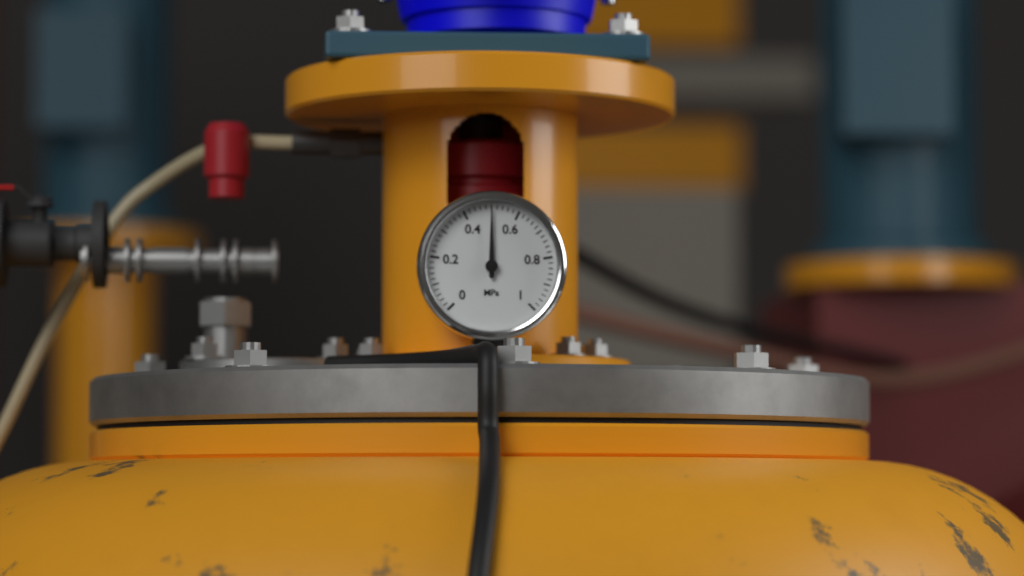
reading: 0.50 MPa
